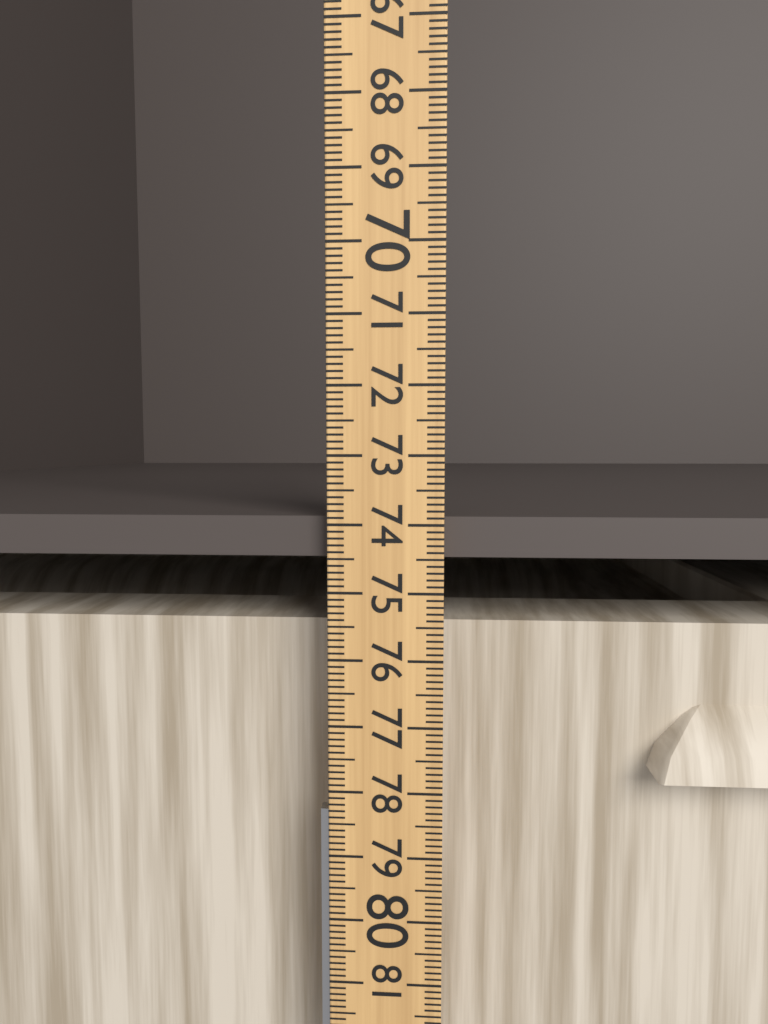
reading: 74.5 (no unit)
